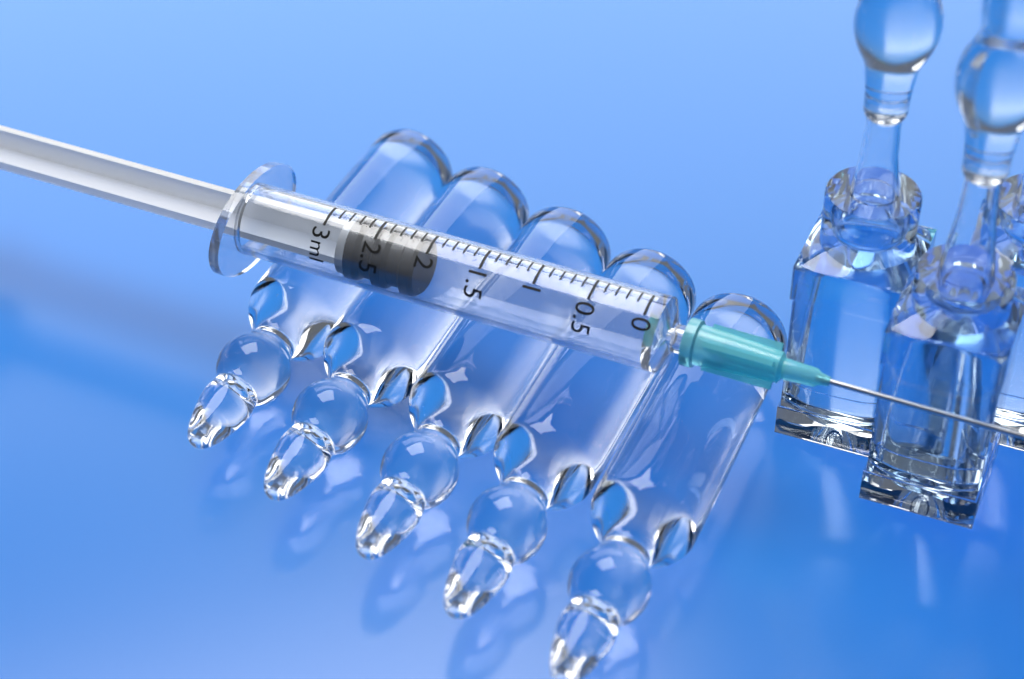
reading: 2.1 ml
